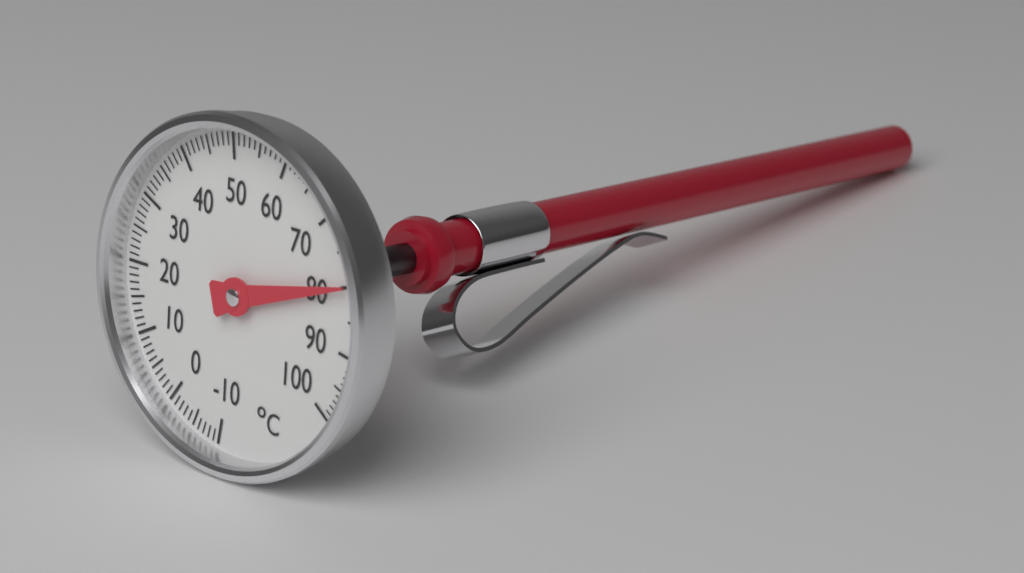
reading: 80 °C
